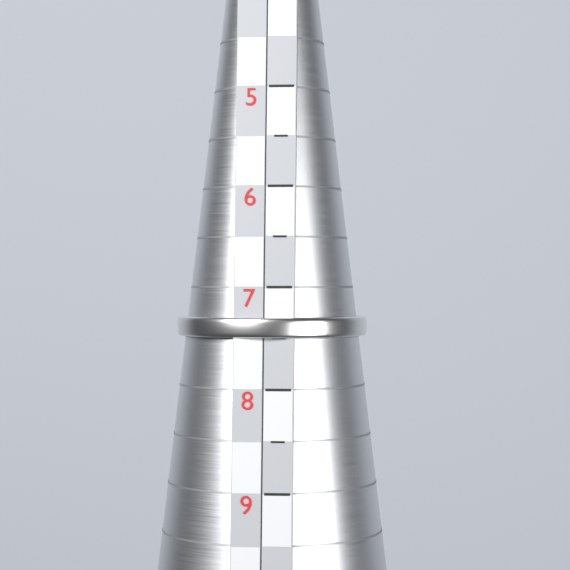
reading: 7.5 (no unit)
